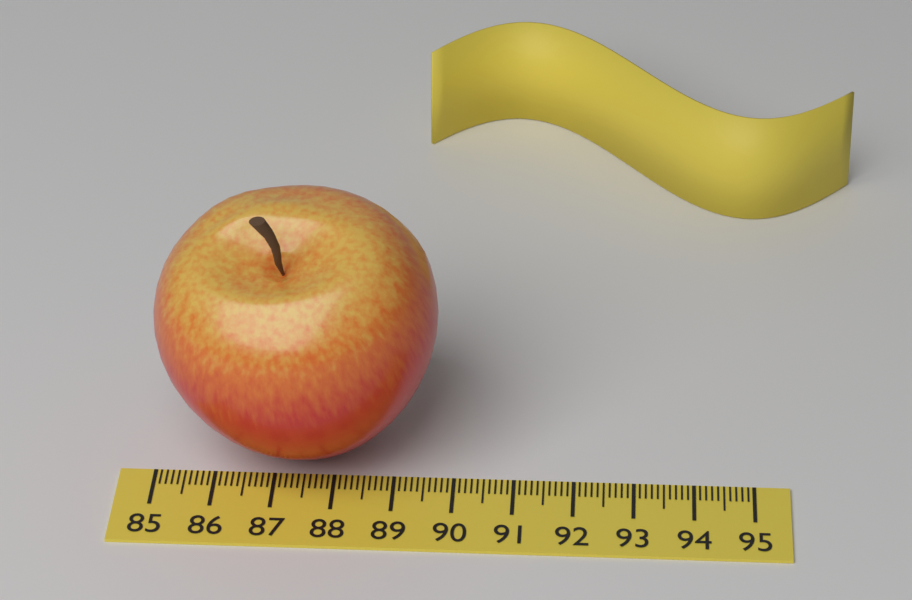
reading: 89.7 (no unit)
